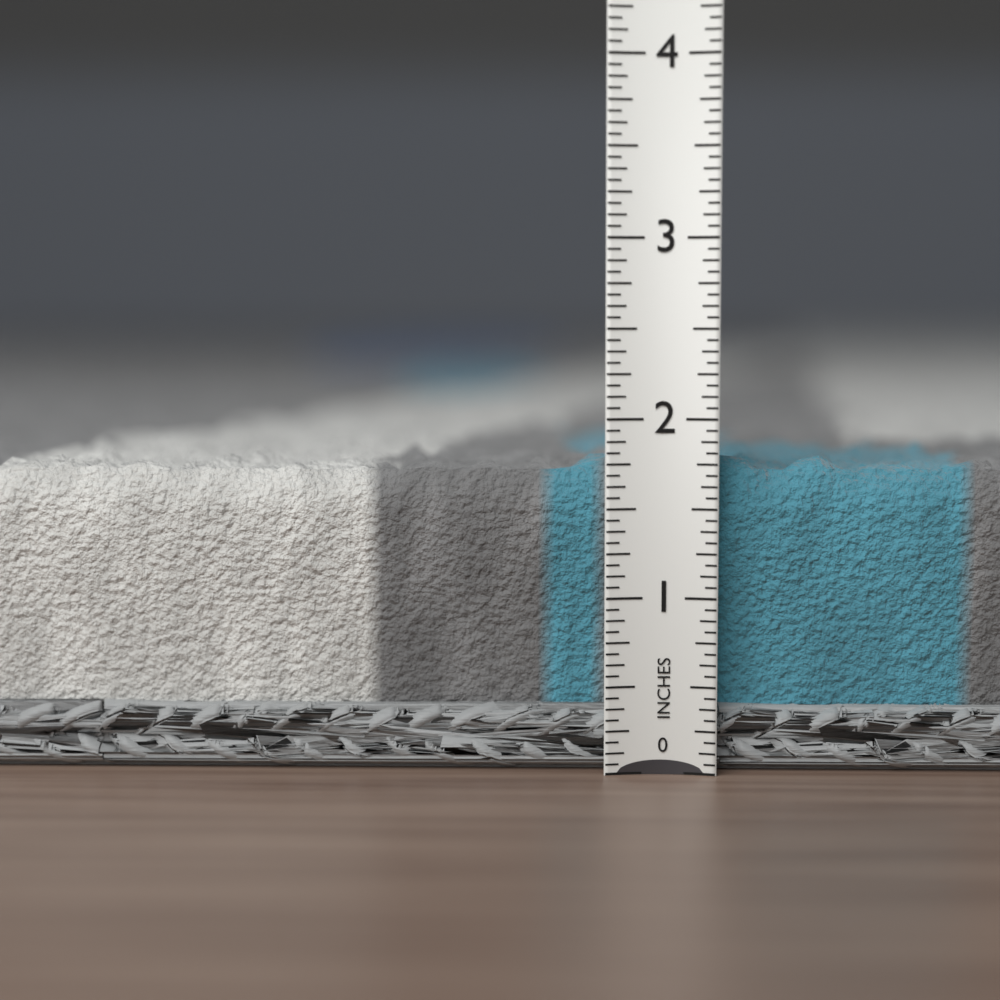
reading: 1.8750 in
